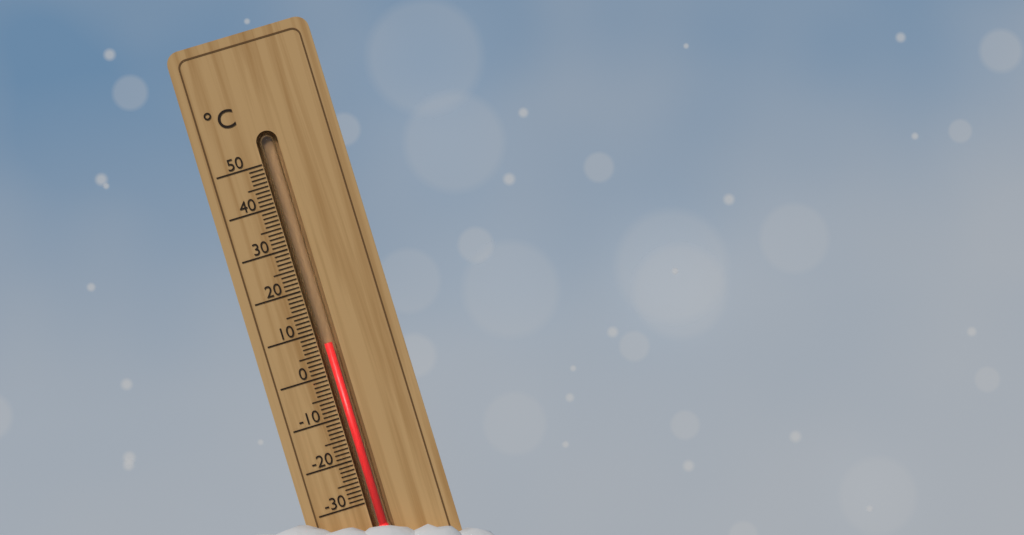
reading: 7 °C
